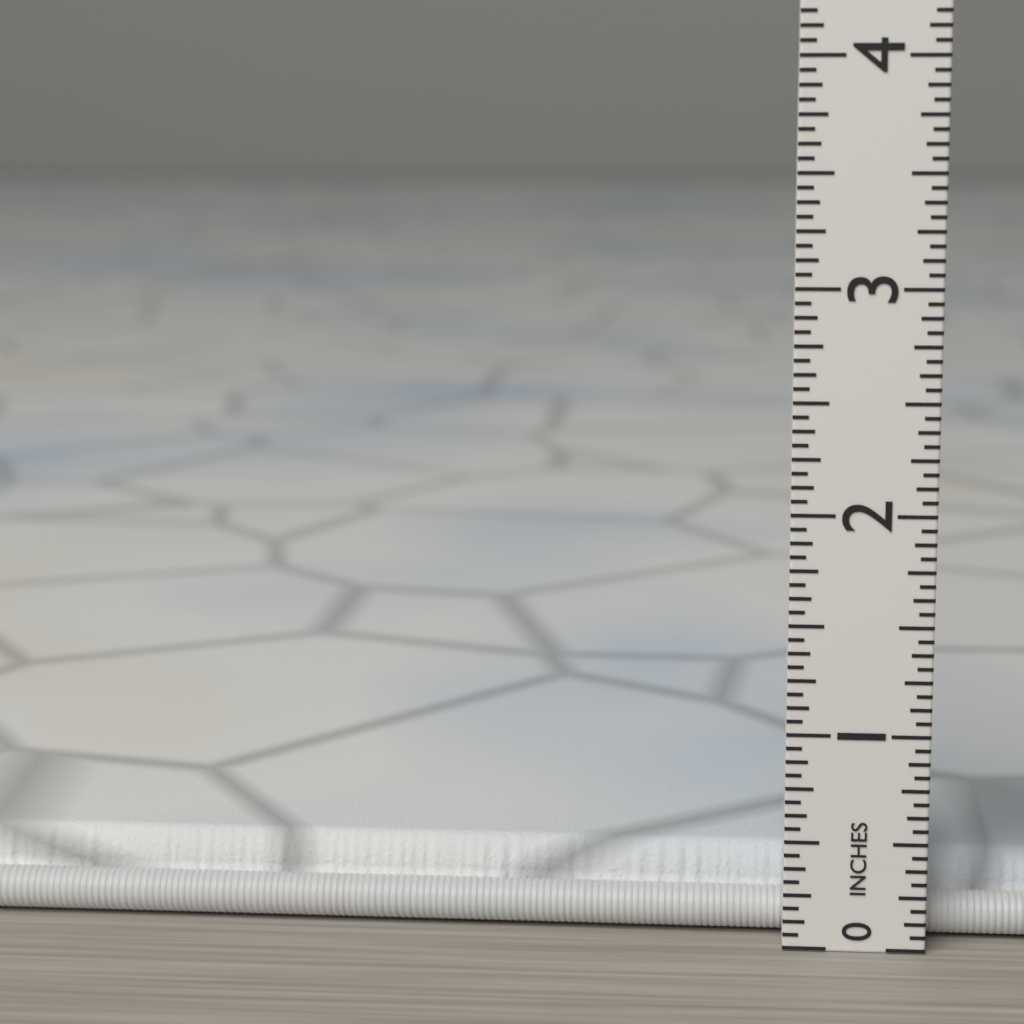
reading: 0.3750 in
